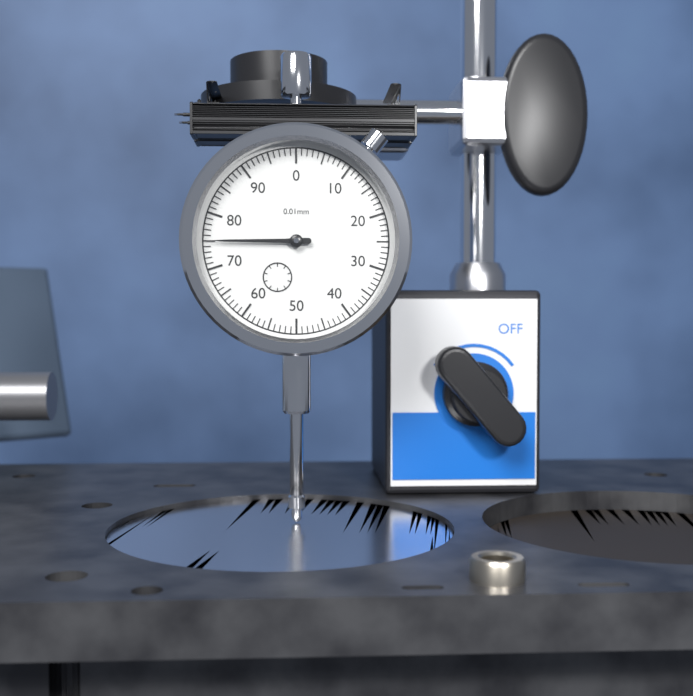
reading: 75 0.01mm
